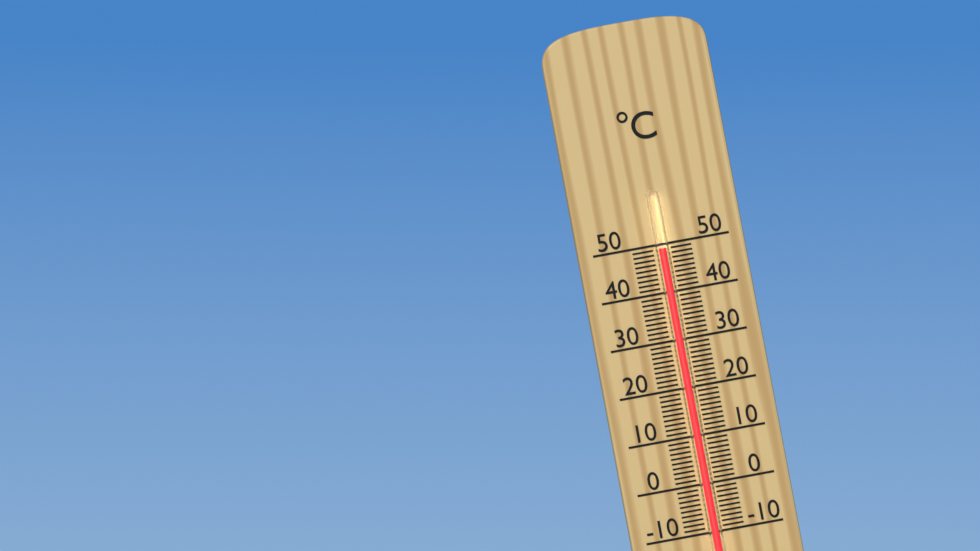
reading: 49 °C
